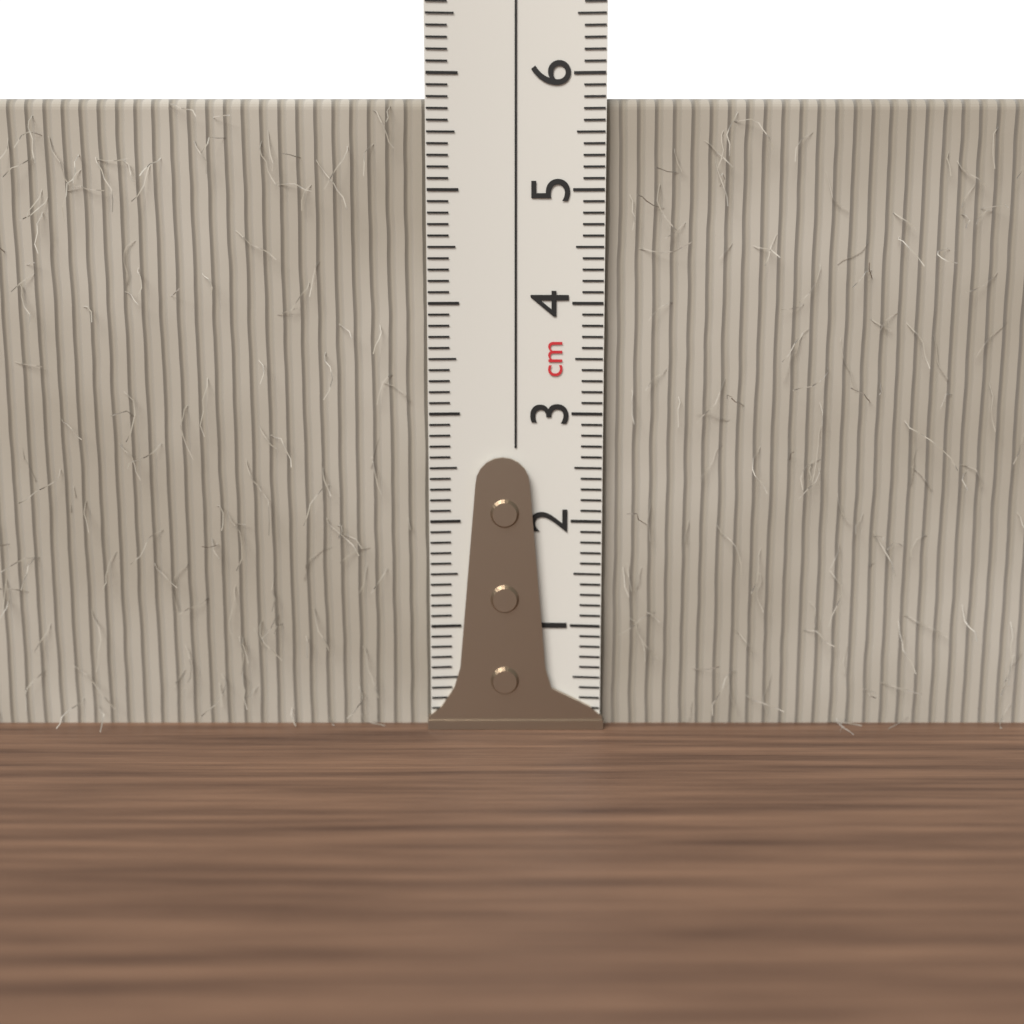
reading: 5.8 cm
